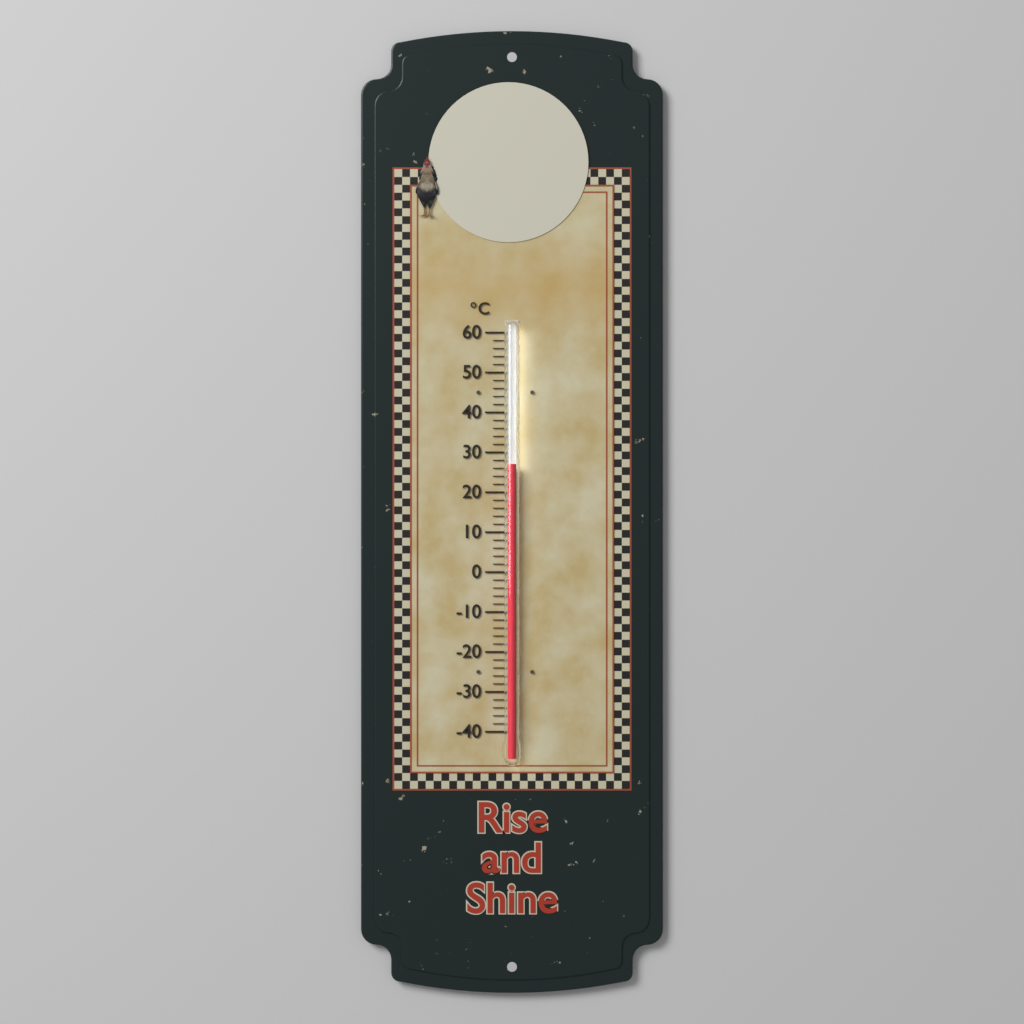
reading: 27 °C
